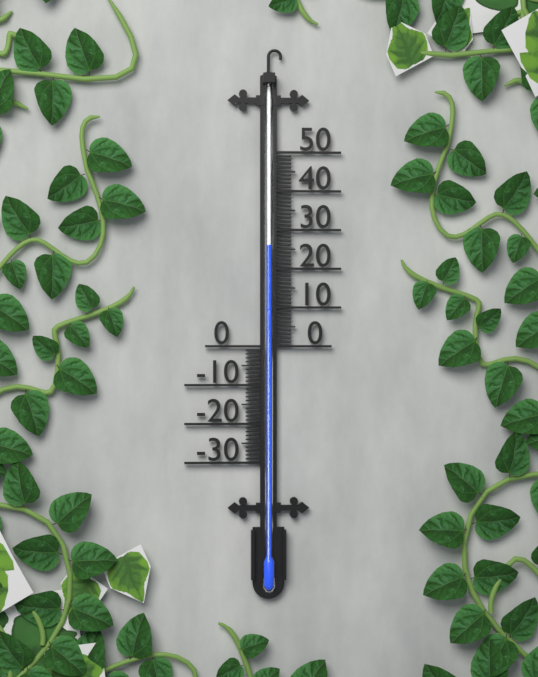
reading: 26 (no unit)
